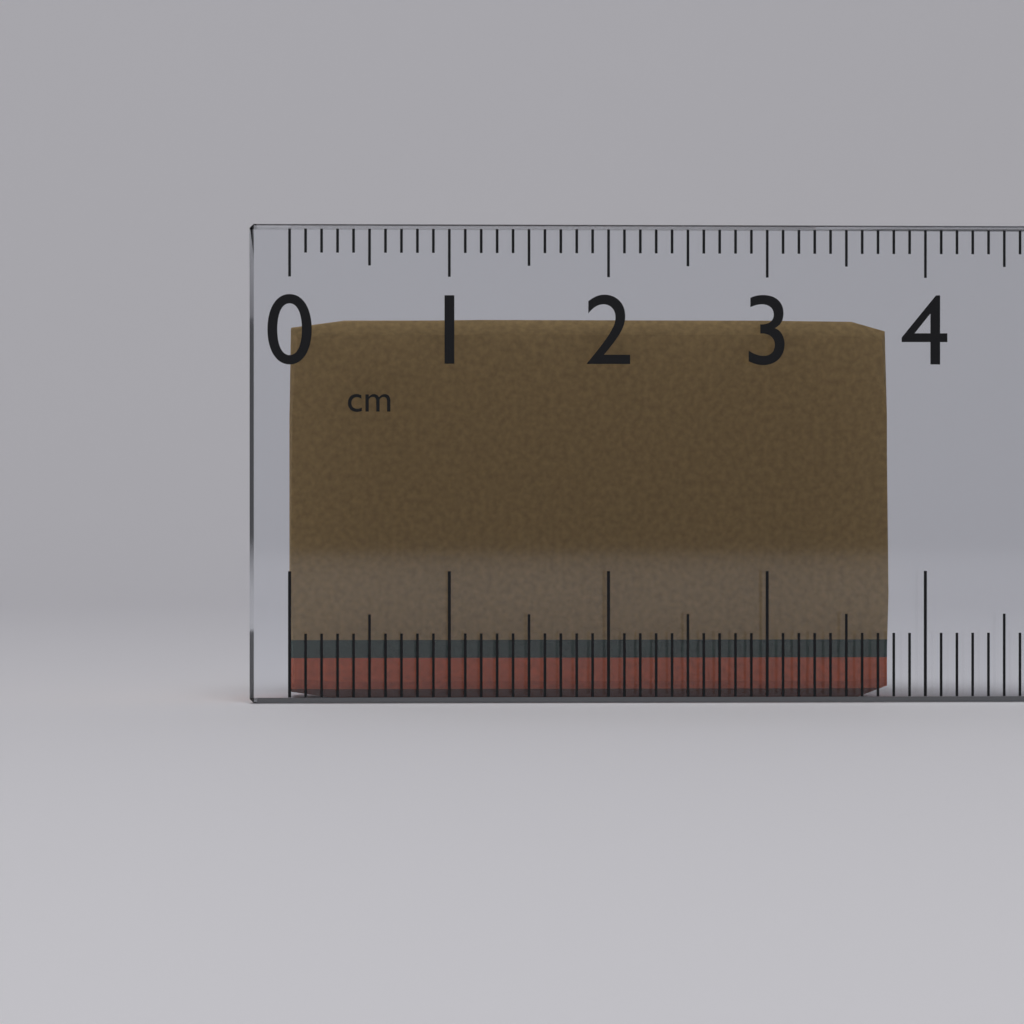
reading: 3.8 cm
